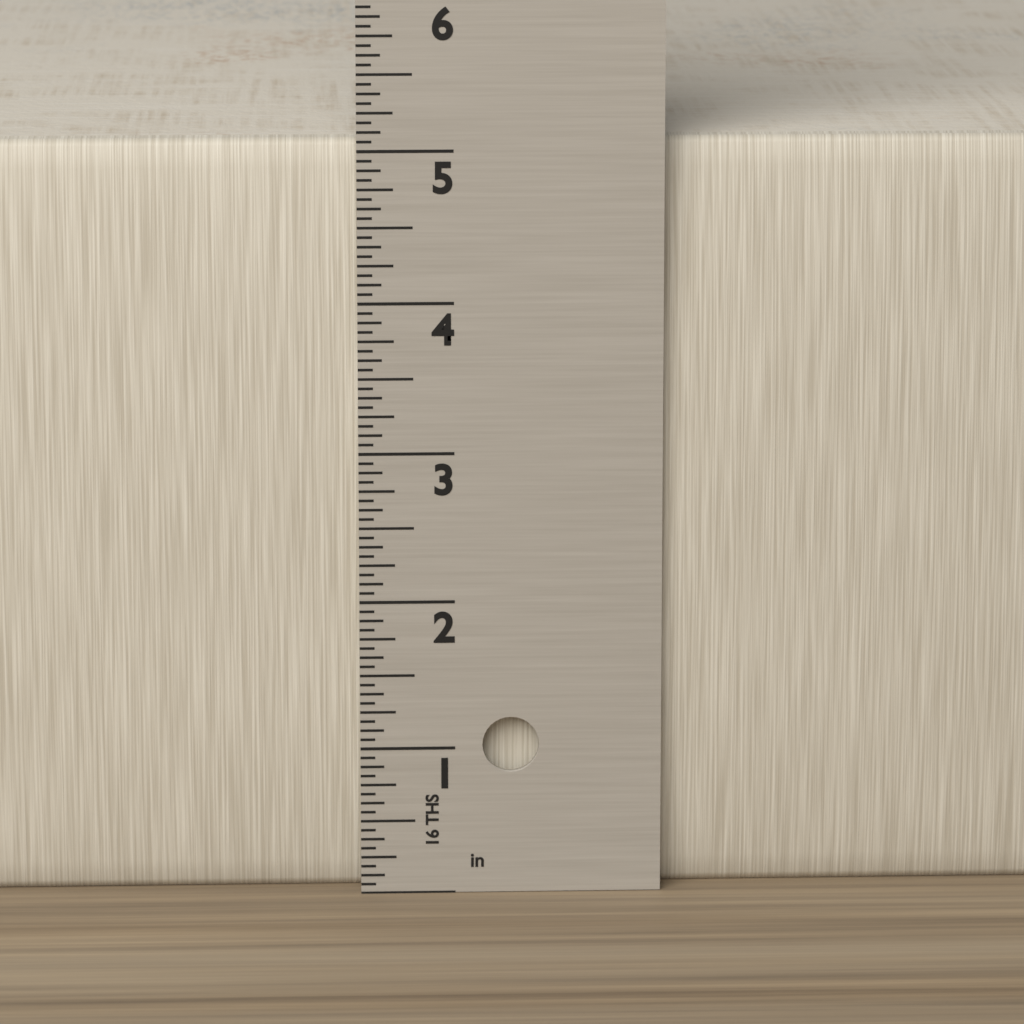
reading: 5.0625 in
